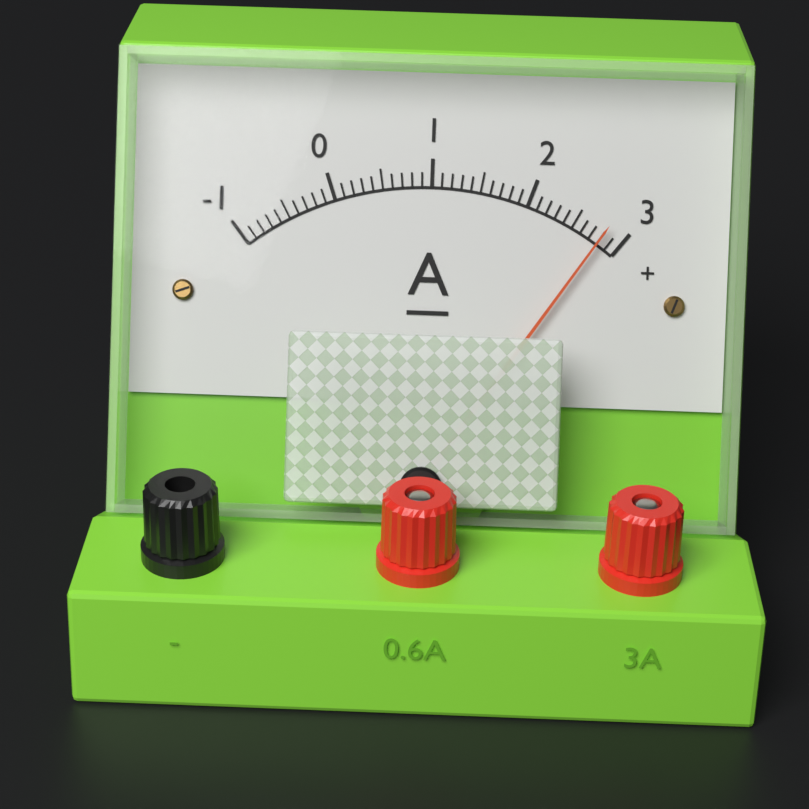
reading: 2.8 A
